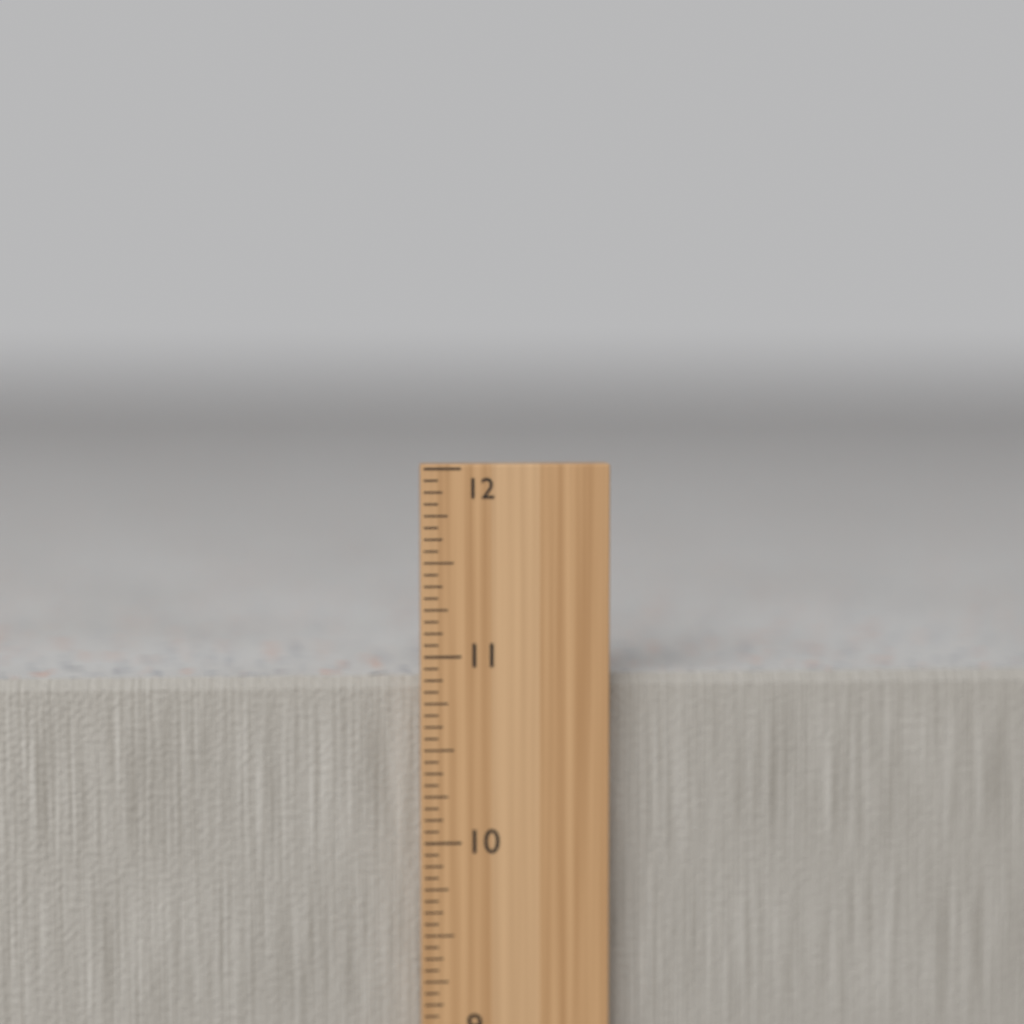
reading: 10.8750 in
